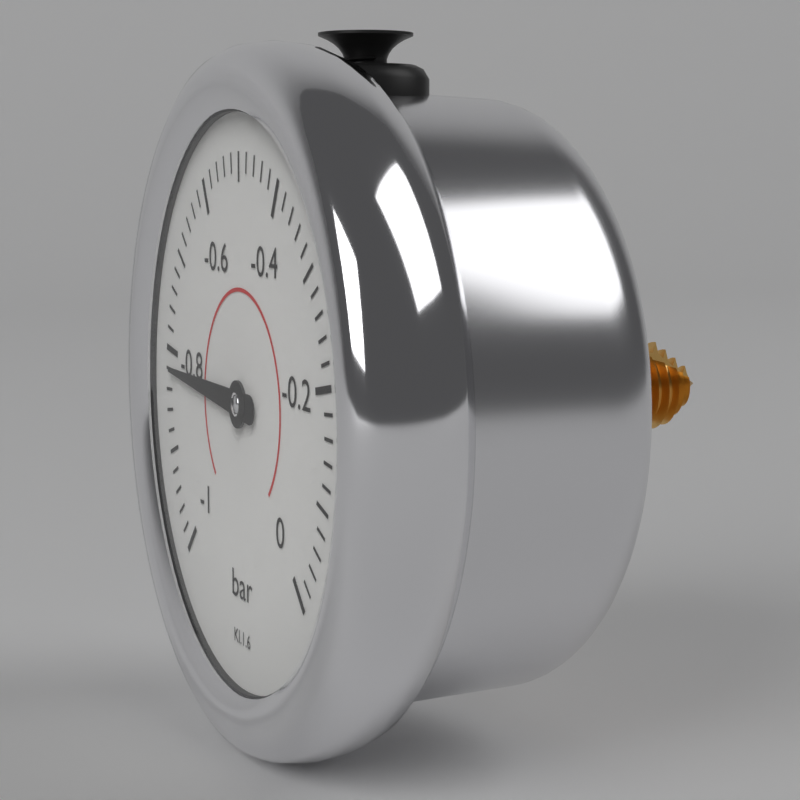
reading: -0.82 bar
